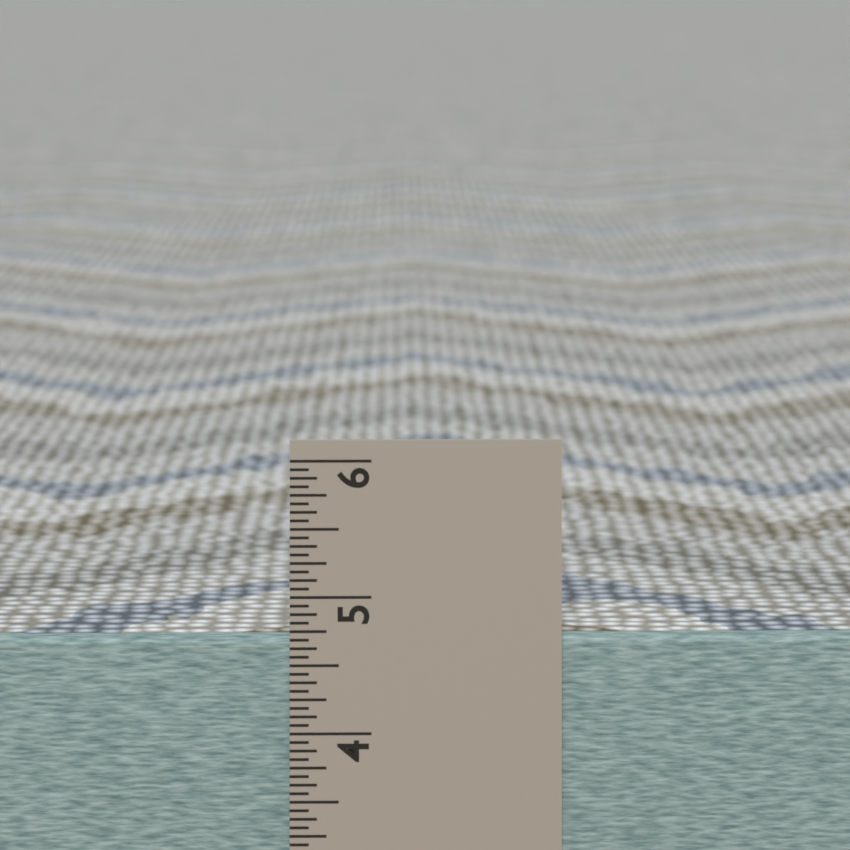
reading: 4.6875 in
